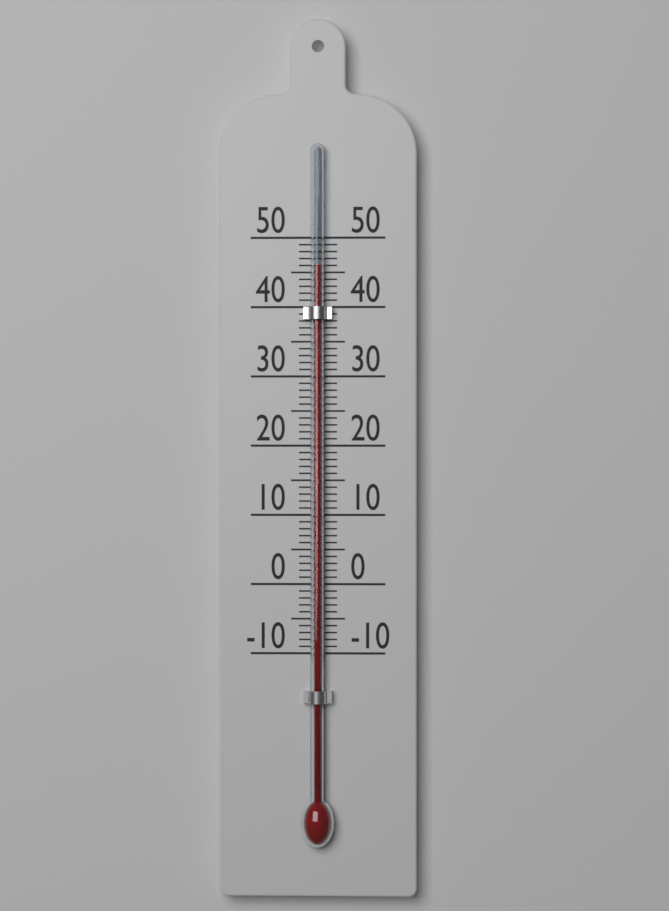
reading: 46 (no unit)
